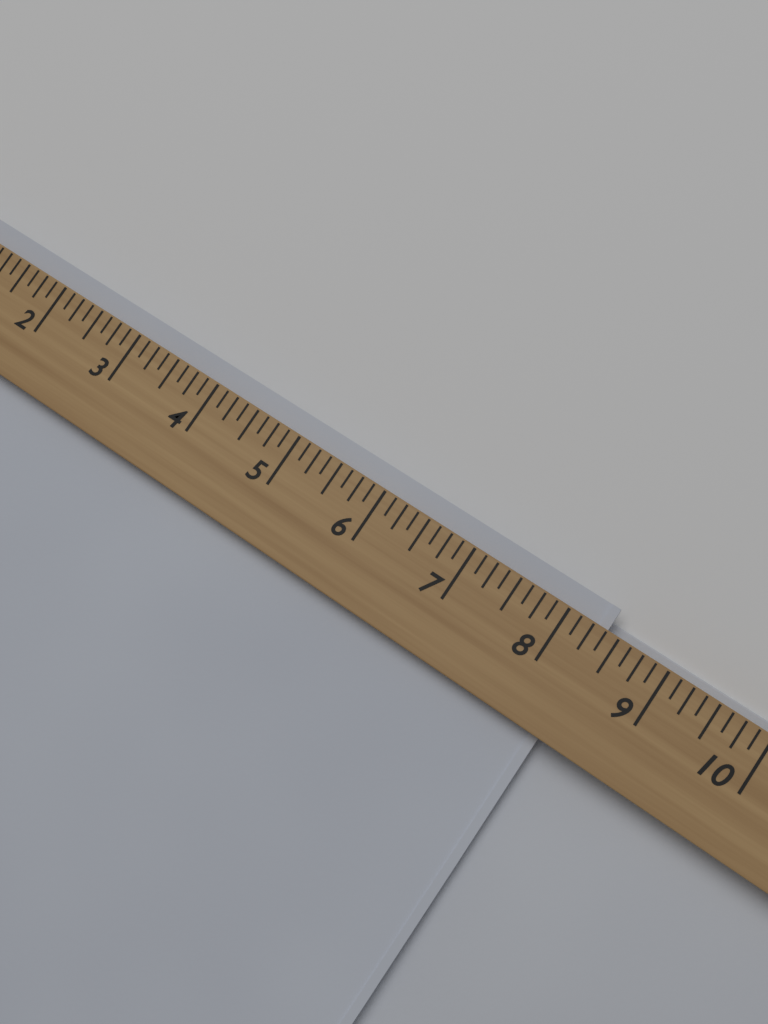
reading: 8.375 (no unit)
